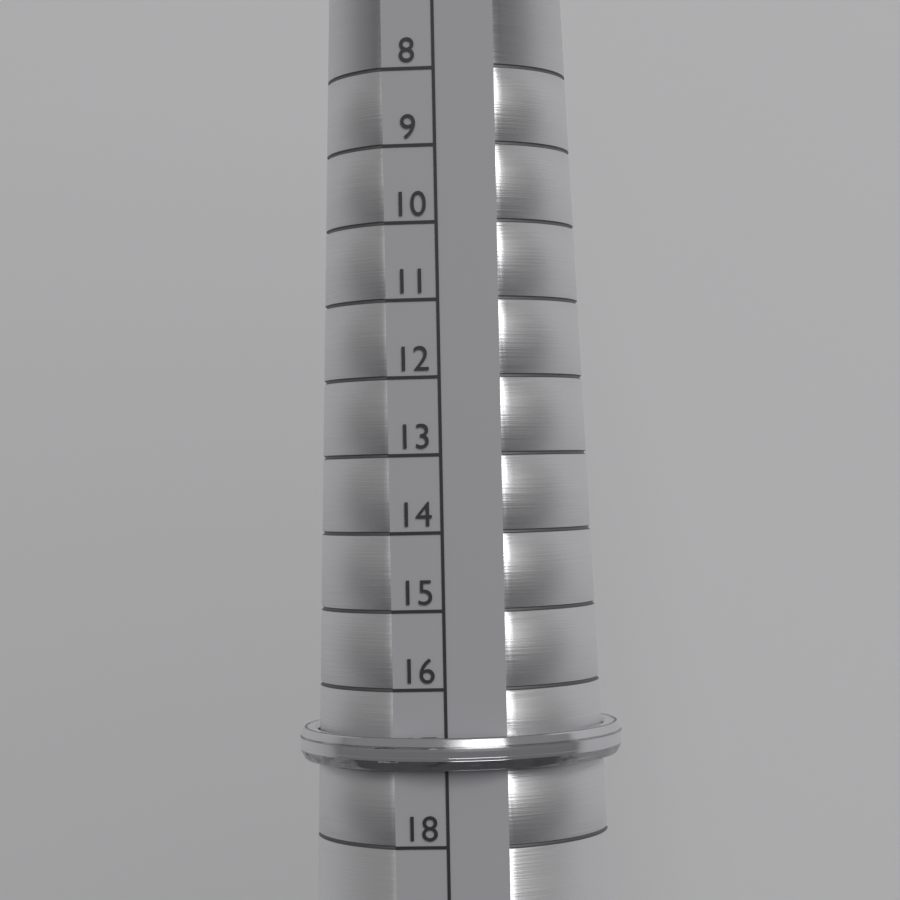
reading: 17 (no unit)
